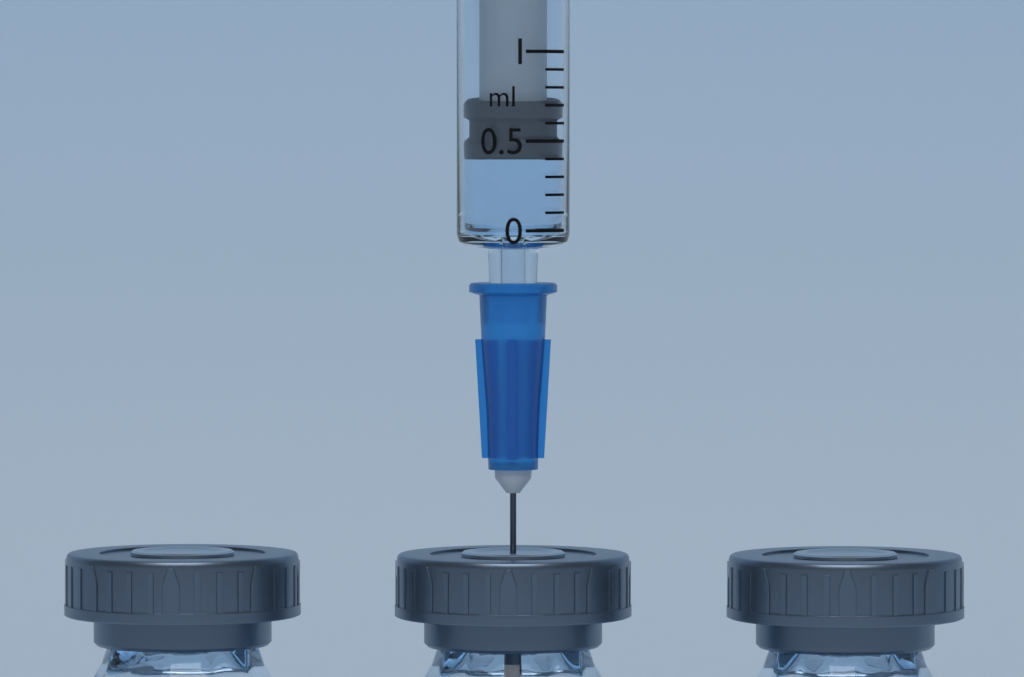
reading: 0.4 ml
